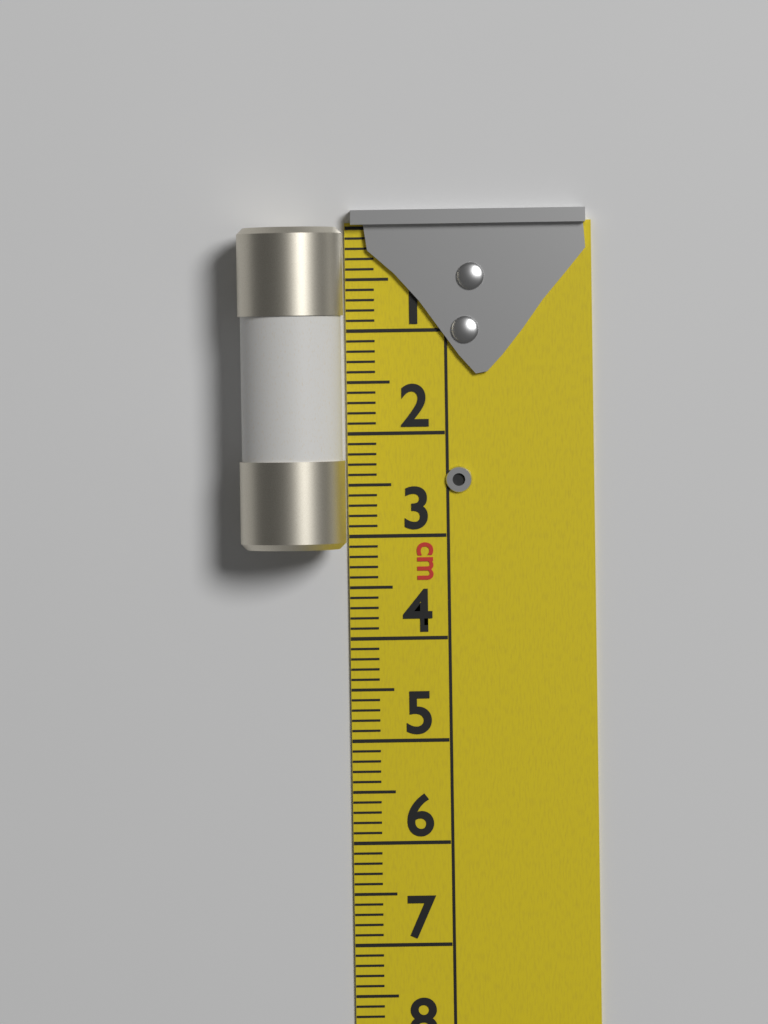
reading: 3.1 cm
